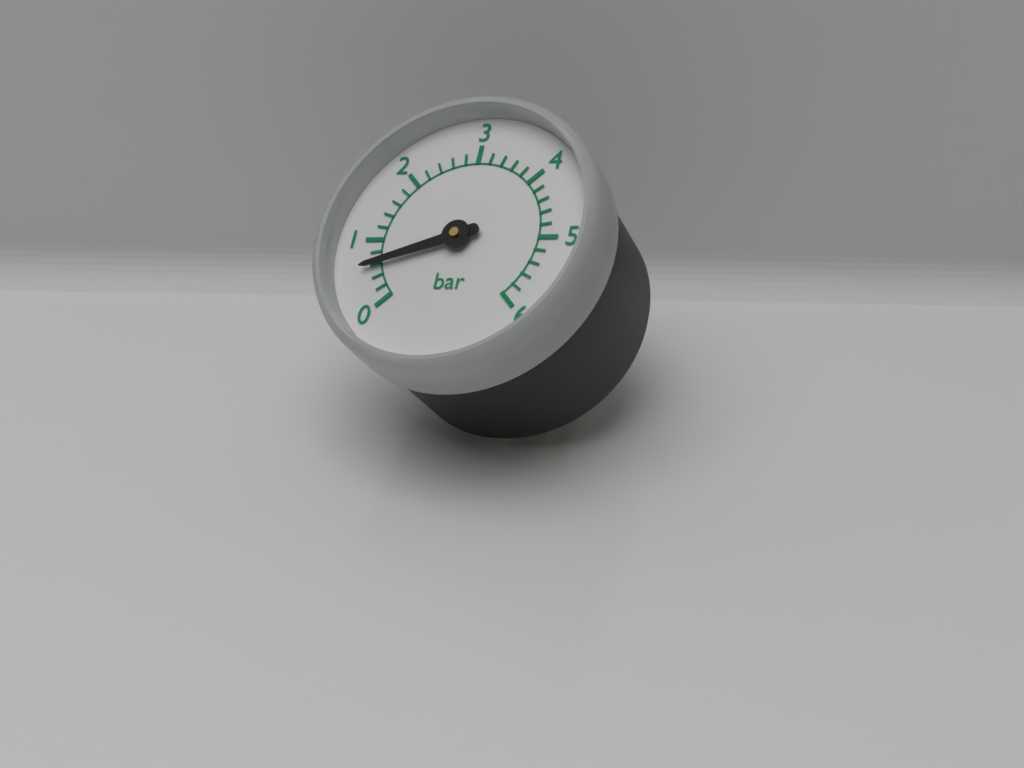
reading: 0.6 bar
